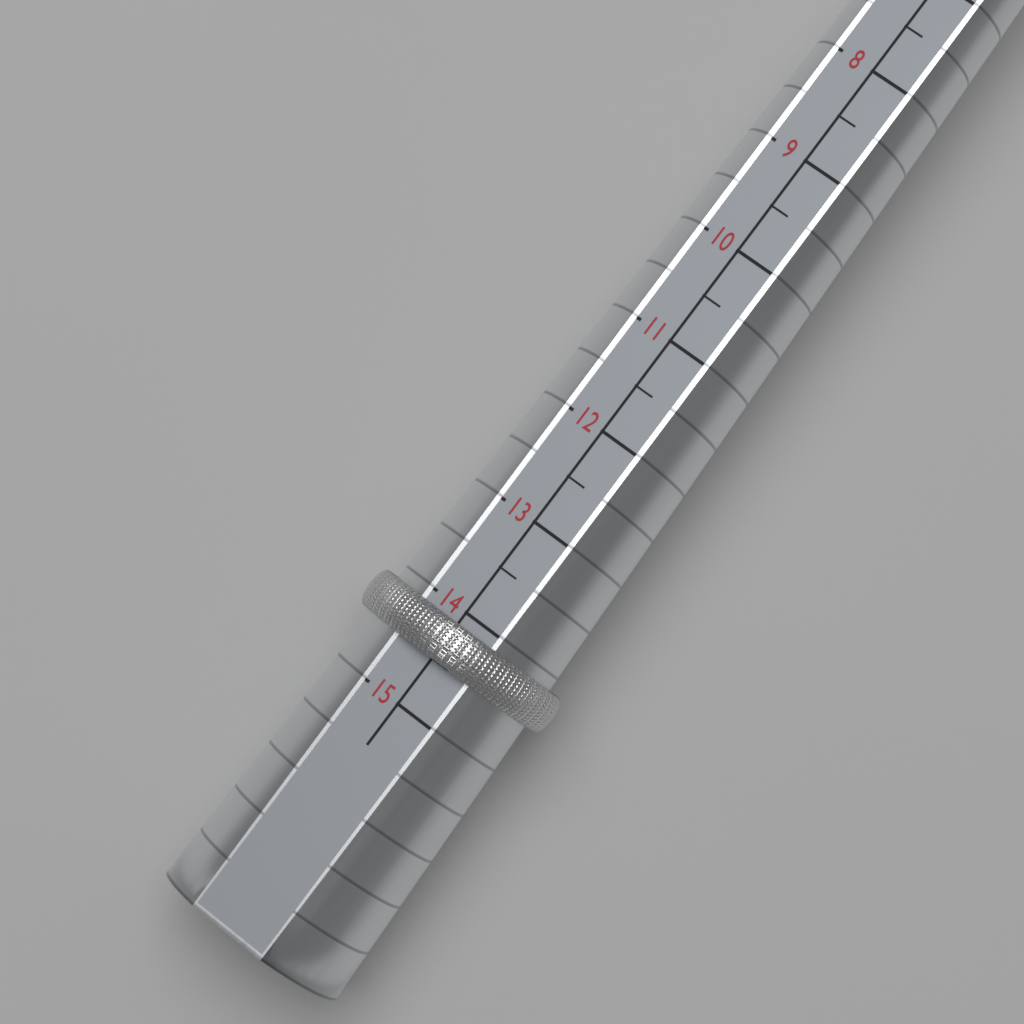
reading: 14.5 (no unit)
